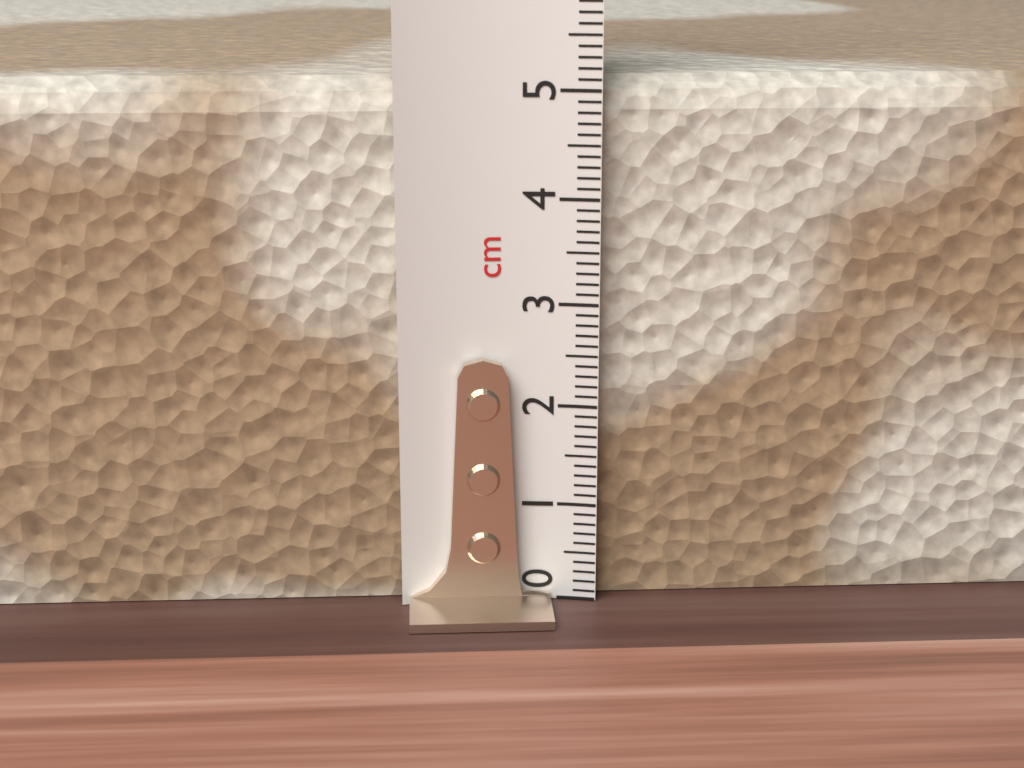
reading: 5.1 cm
